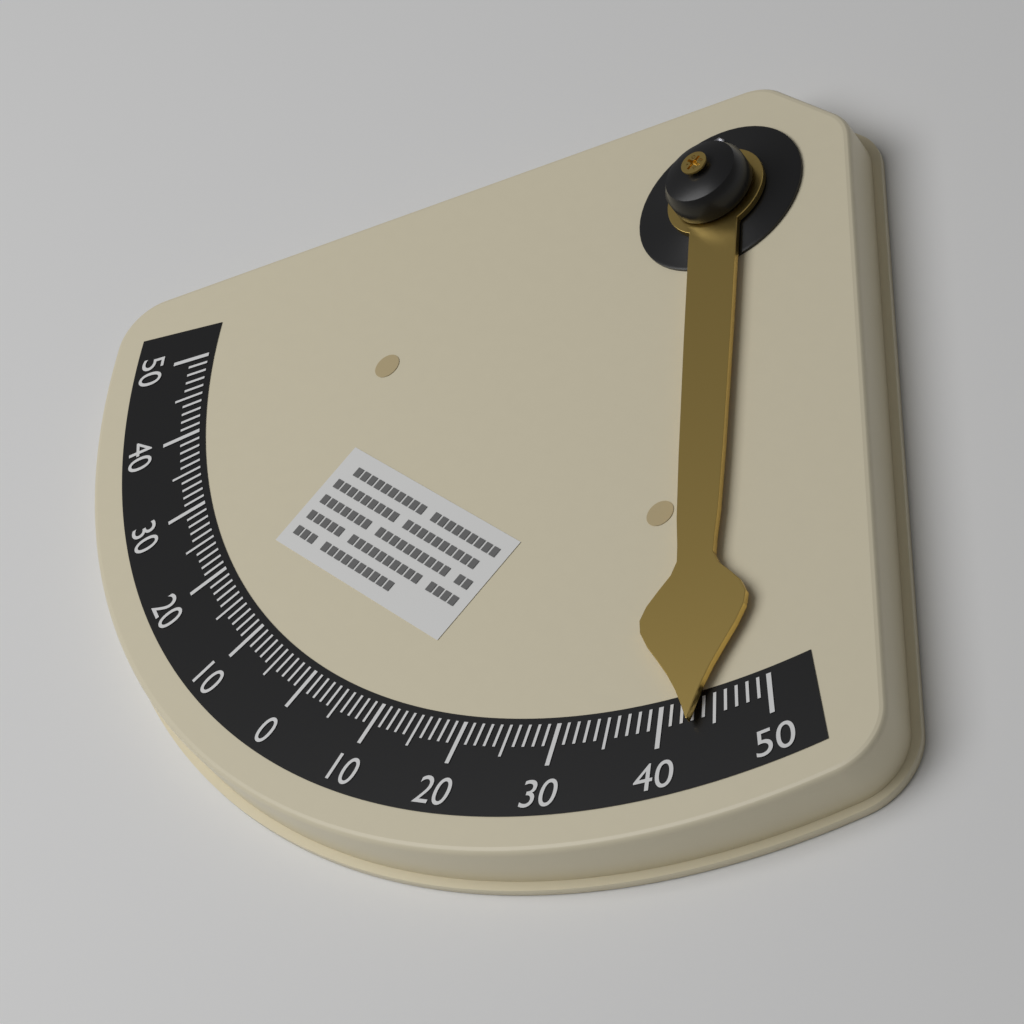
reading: 43 °
